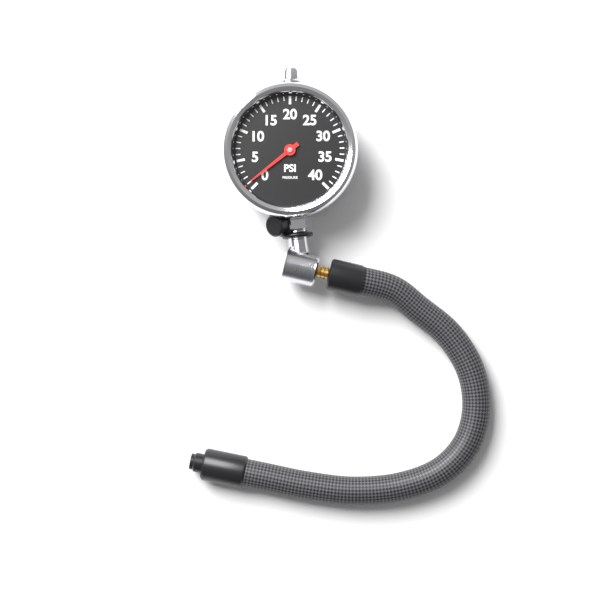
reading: 1 psi
